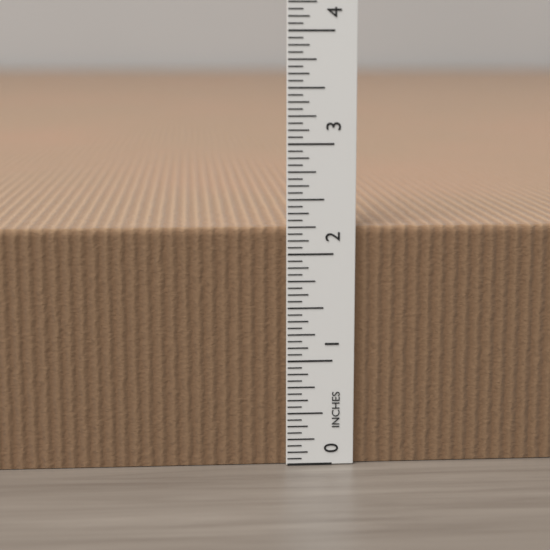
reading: 2.2500 in
